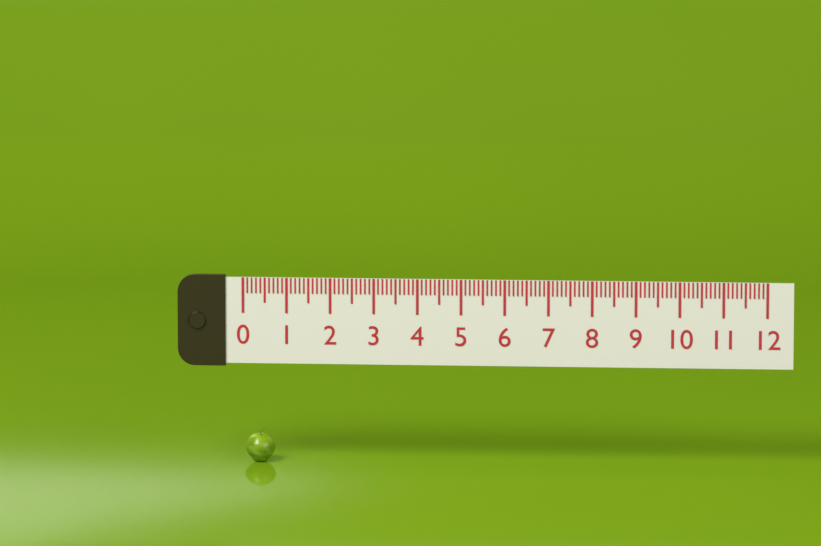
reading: 0.7 (no unit)
